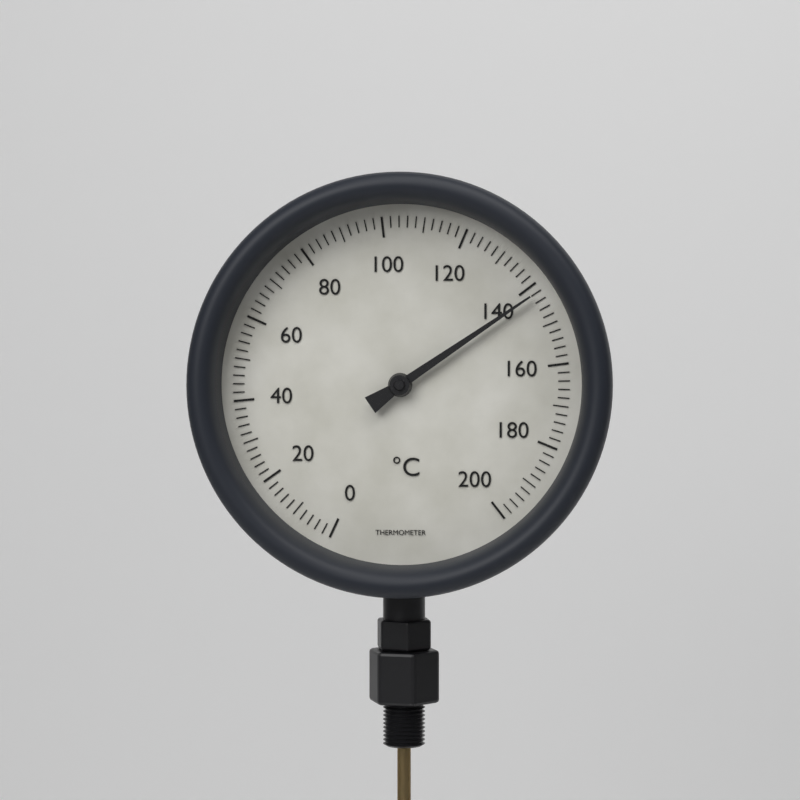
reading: 142 °C
